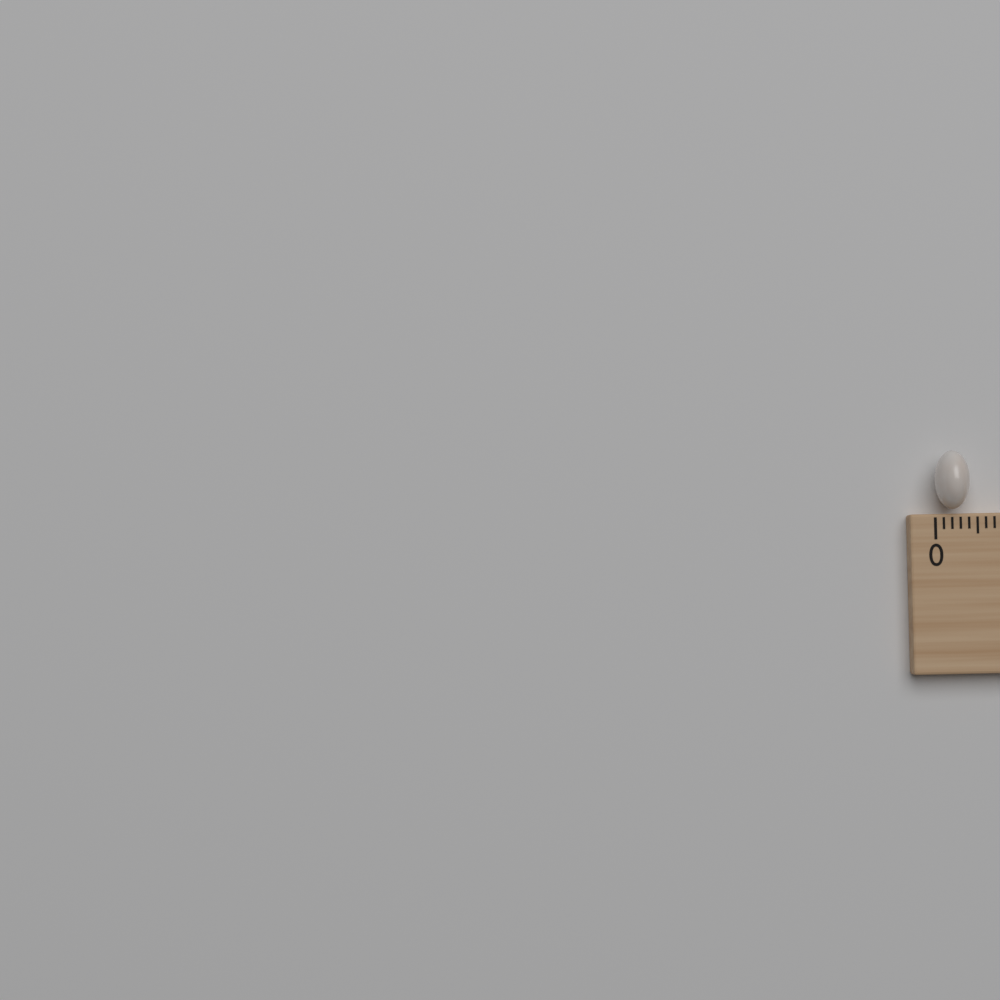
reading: 0.4 (no unit)
